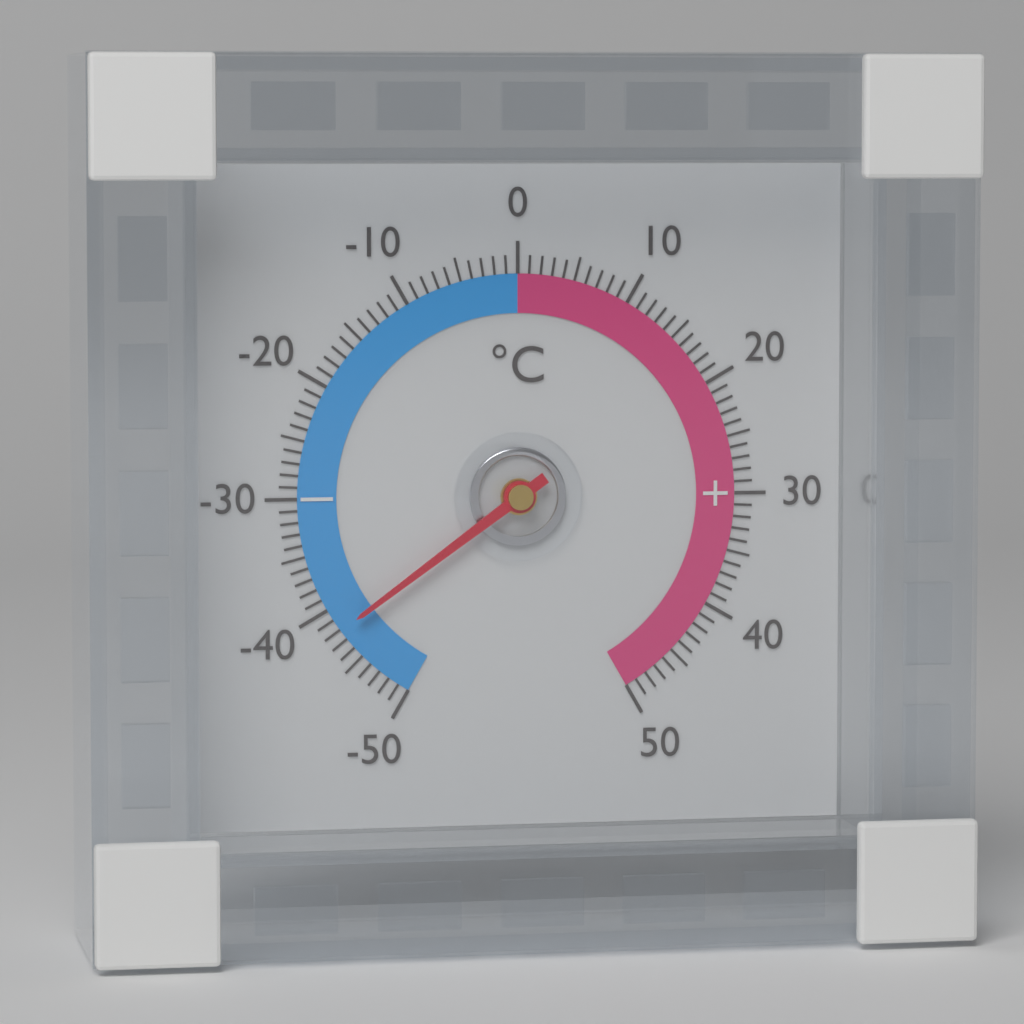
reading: -42 °C
